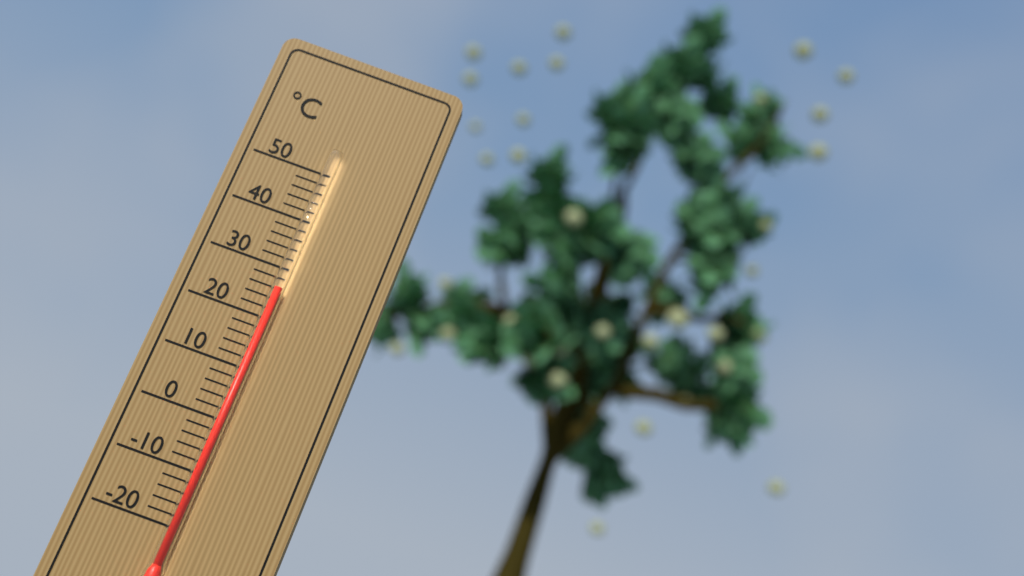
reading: 26 °C
